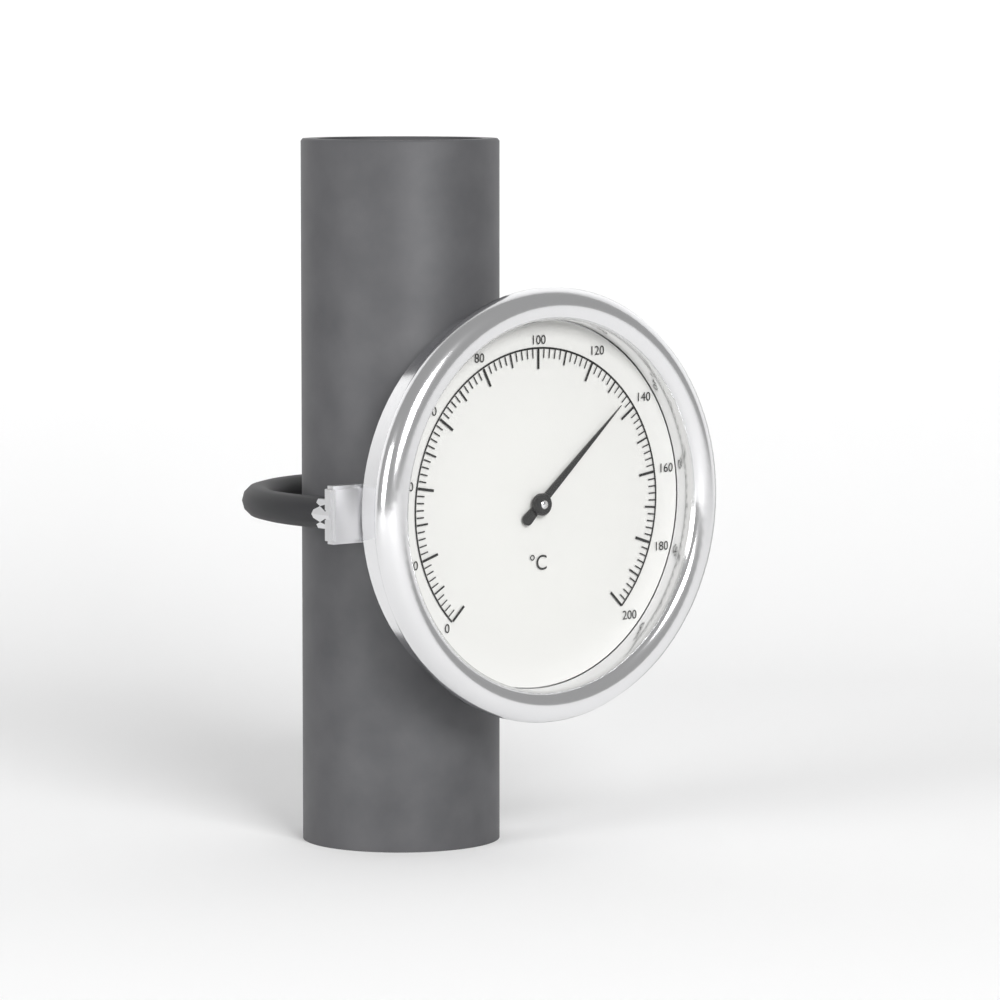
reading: 136 °C
